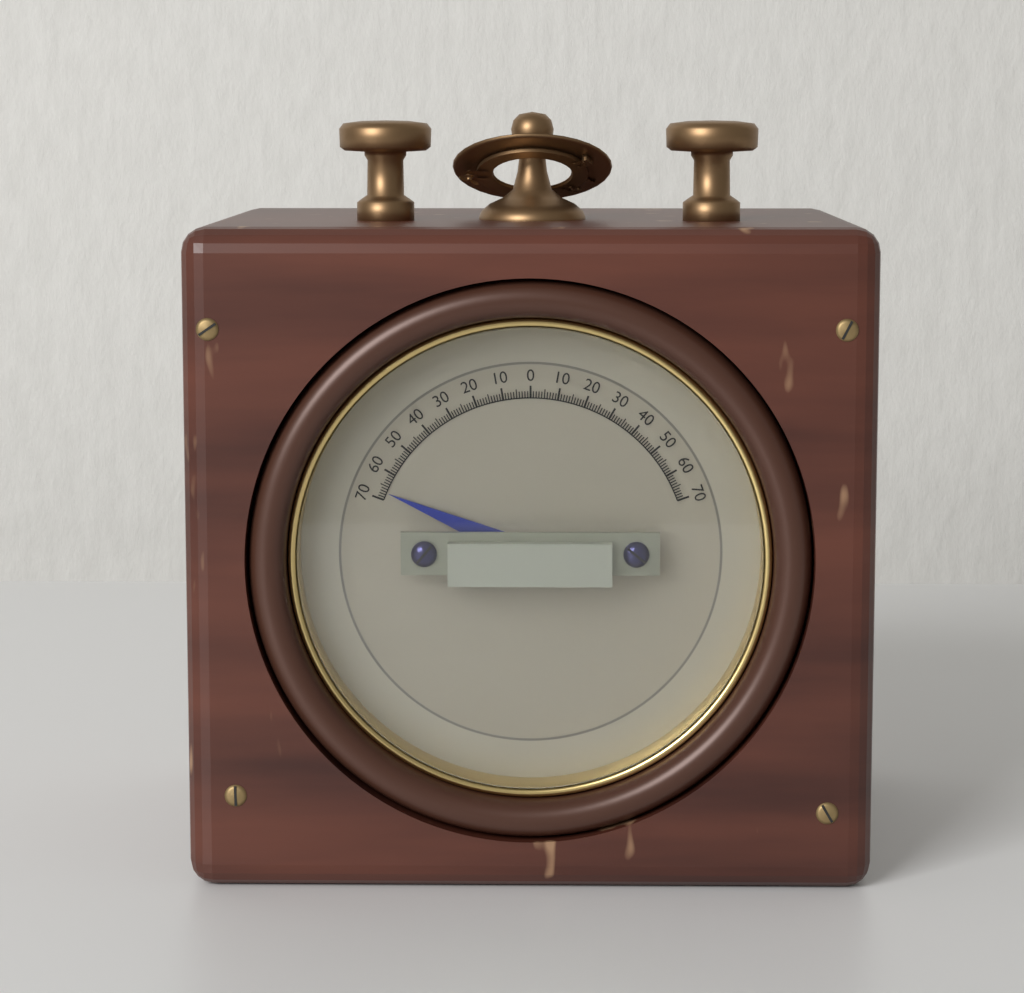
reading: -67 (no unit)
